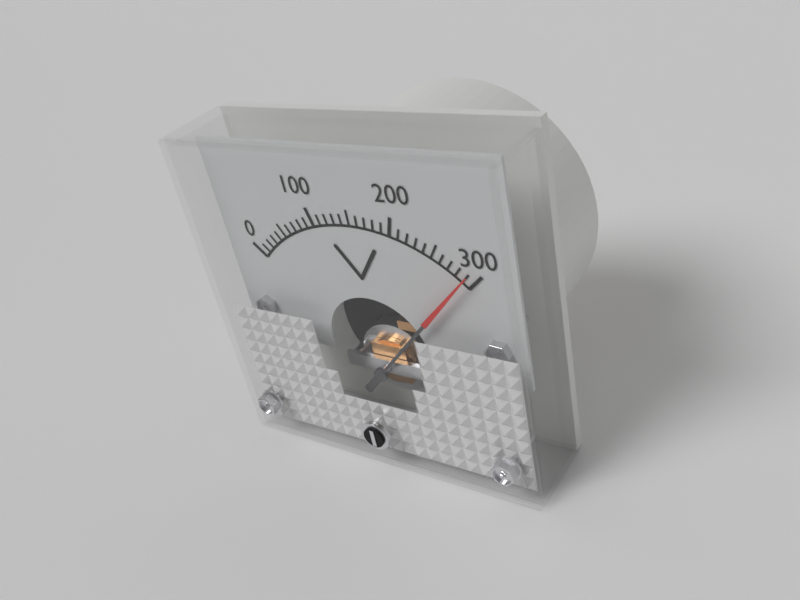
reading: 290 V
